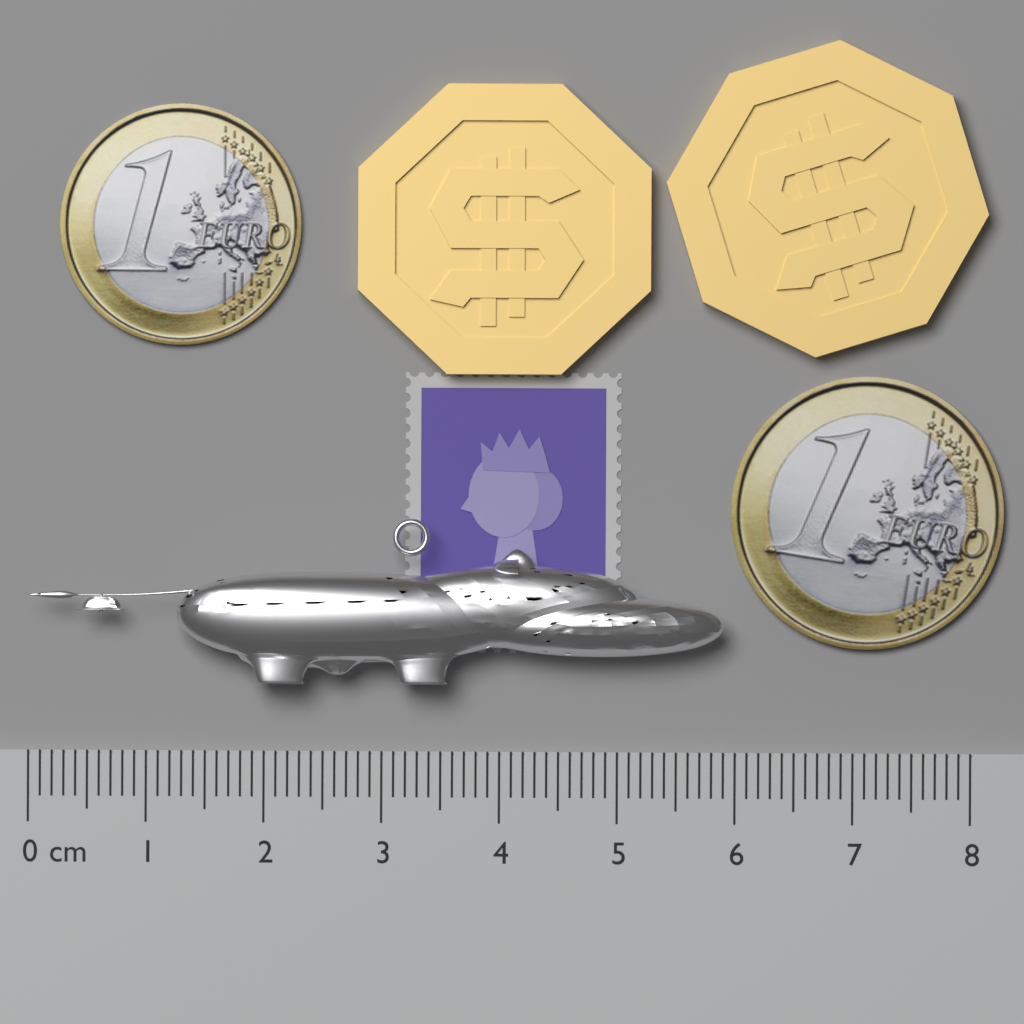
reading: 5.9 cm
